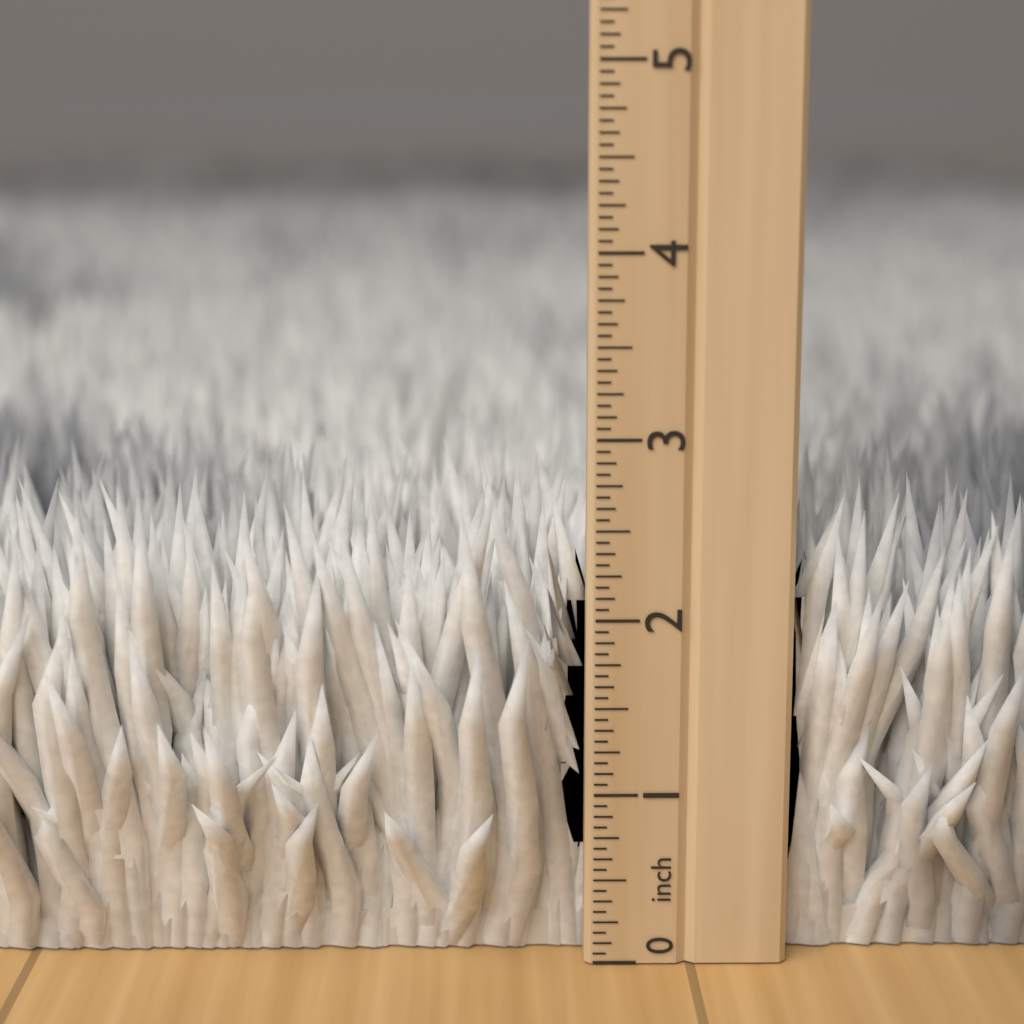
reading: 2.8125 inch
